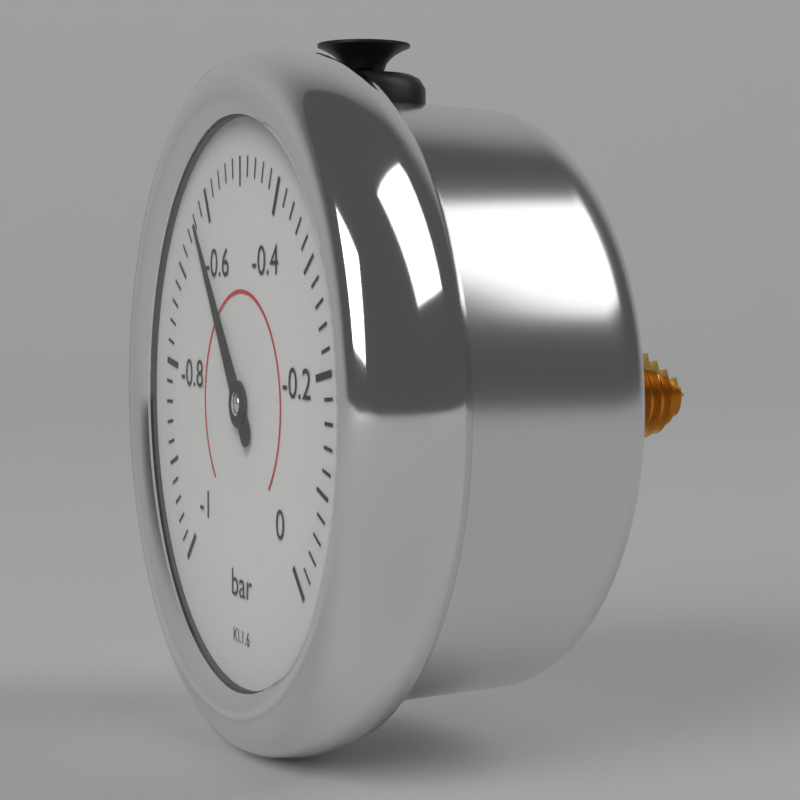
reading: -0.64 bar
